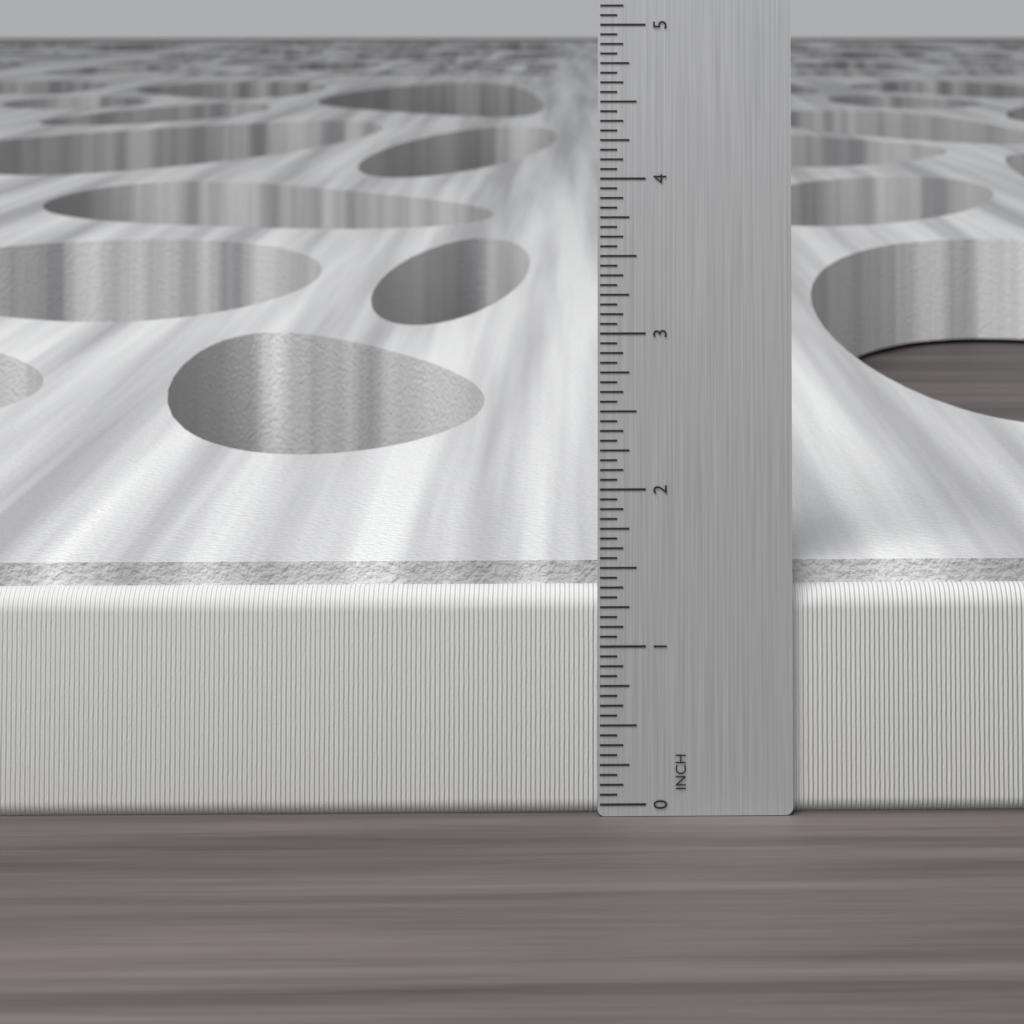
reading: 1.5000 in
